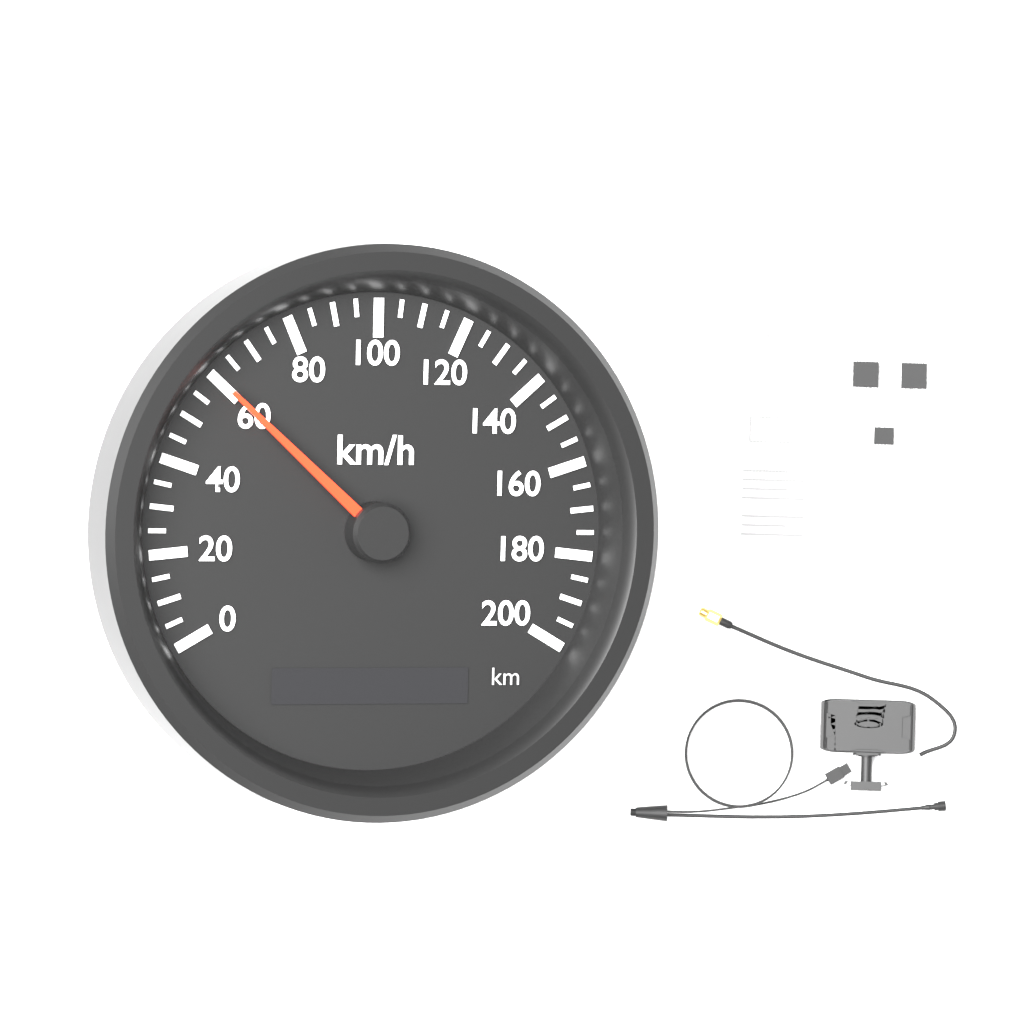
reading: 60 km/h
